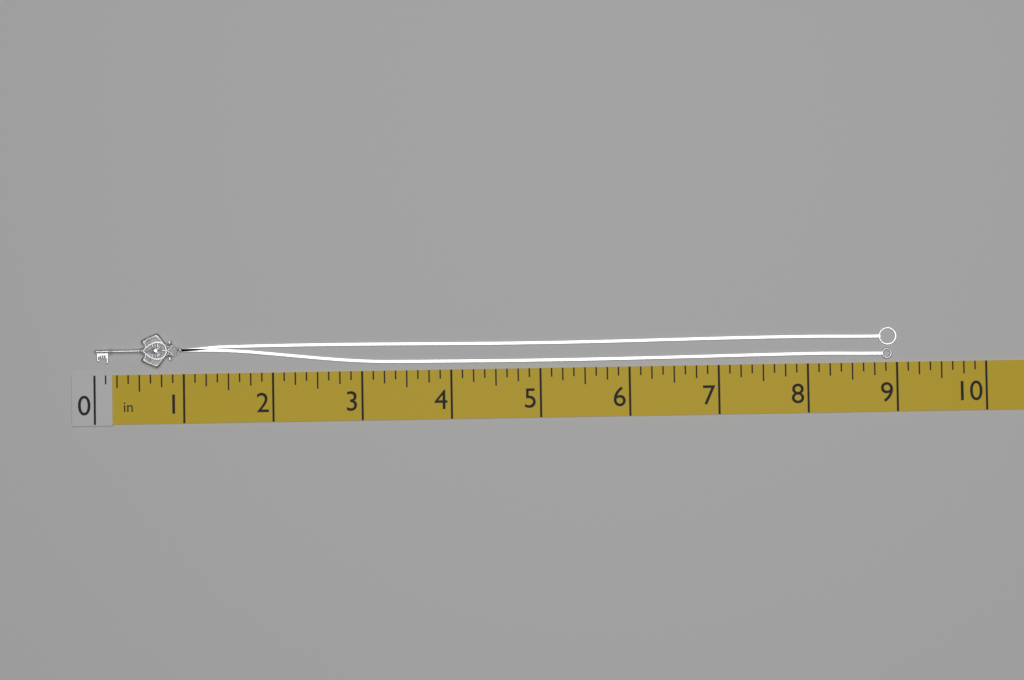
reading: 9.000 in
